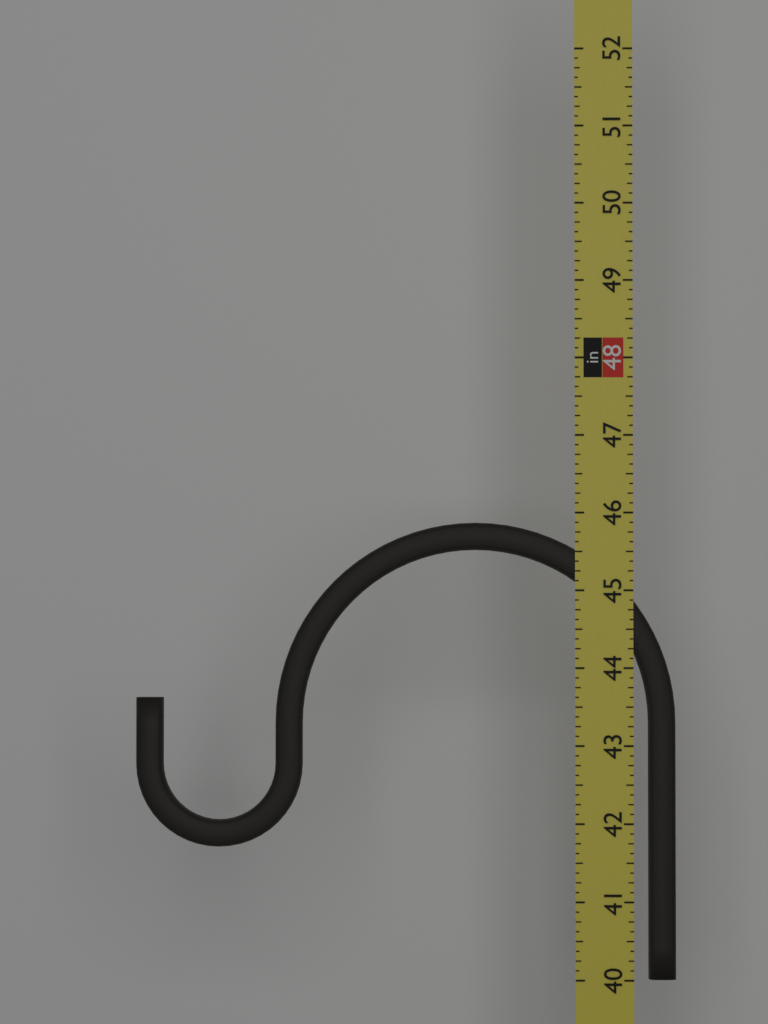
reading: 45.875 in
